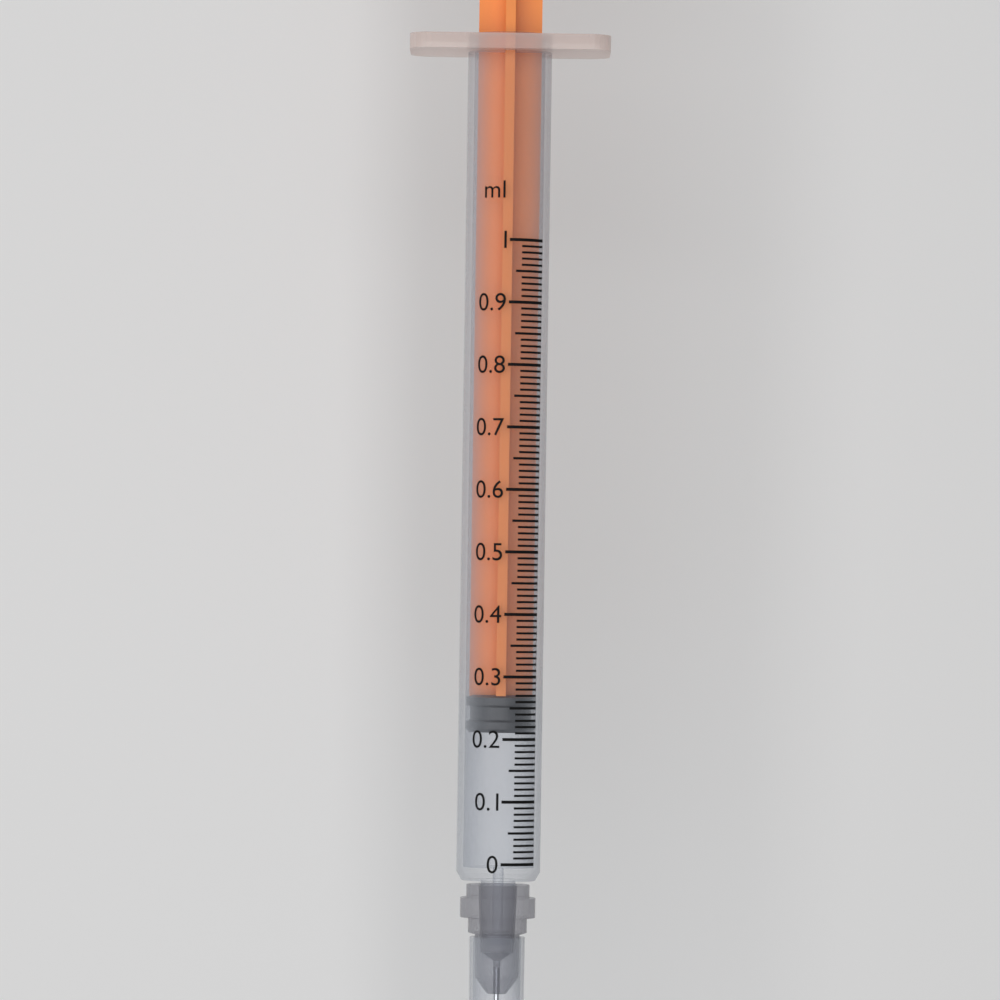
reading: 0.21 ml
